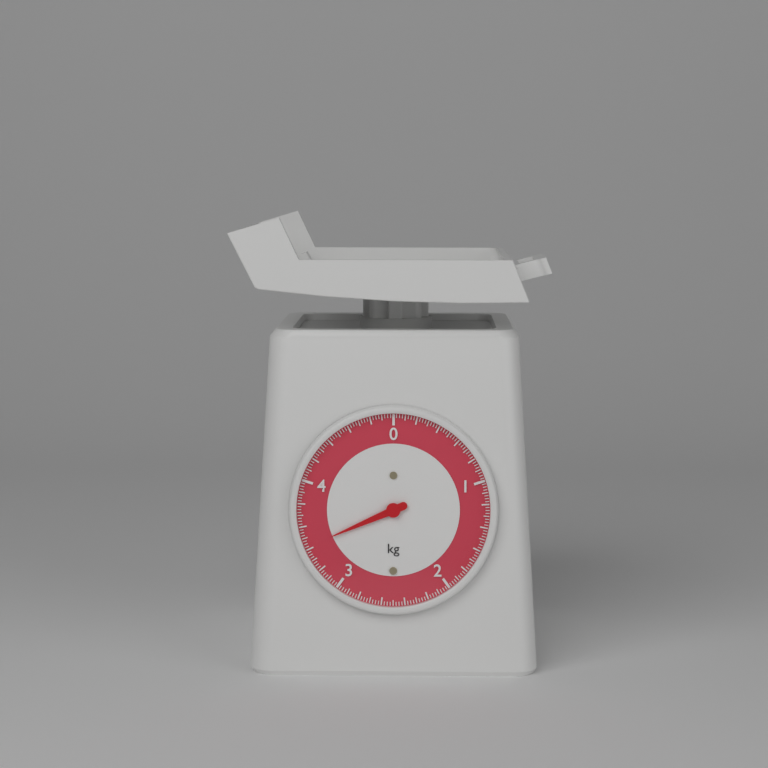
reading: 3.425 kg
